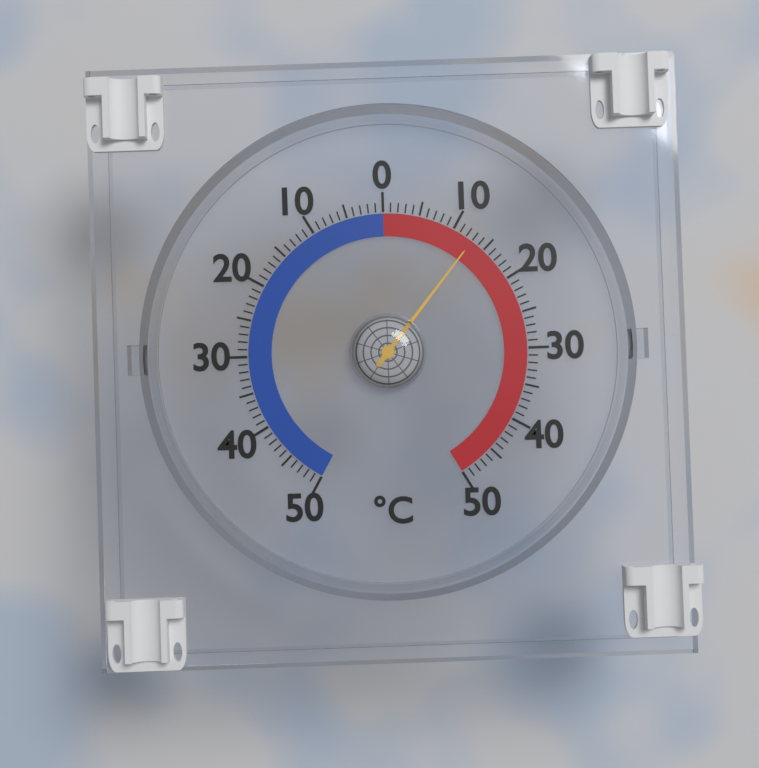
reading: 13 °C
